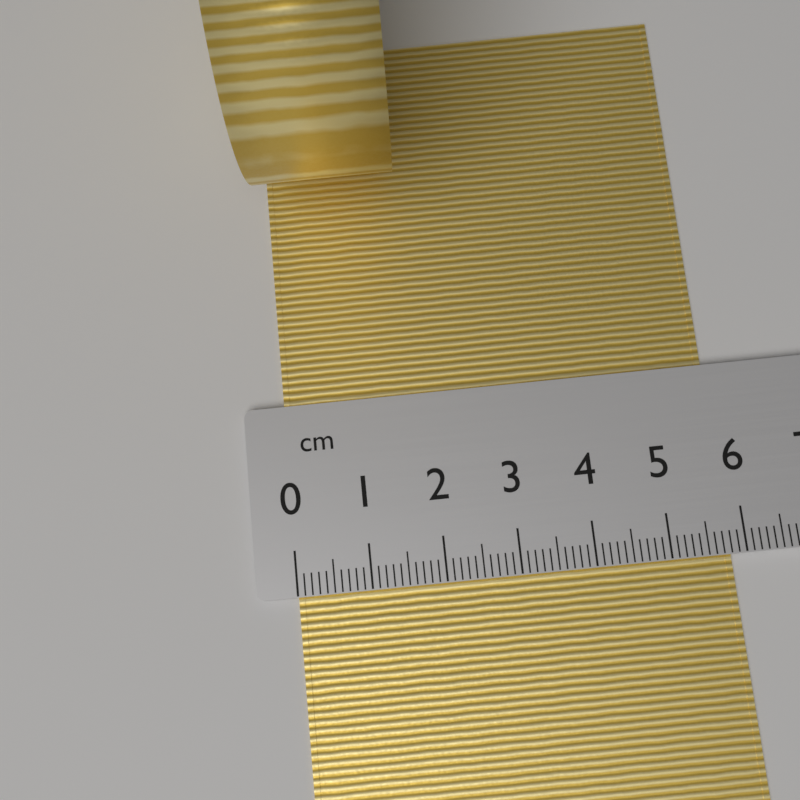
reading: 5.8 cm
